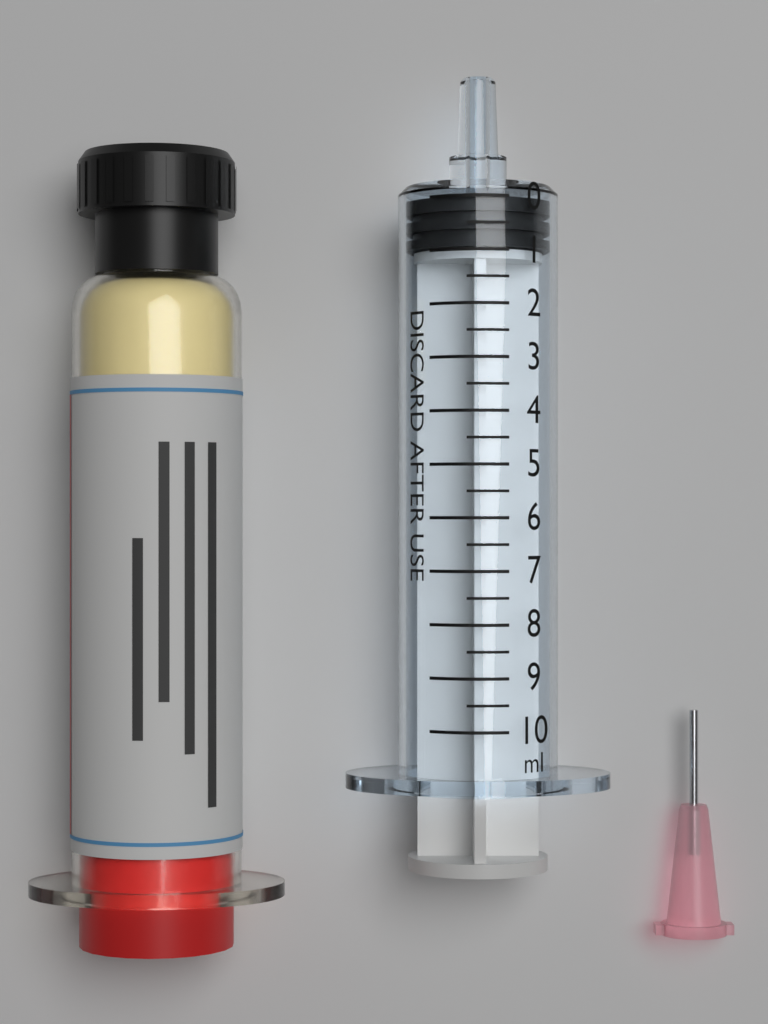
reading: 0.0 ml
